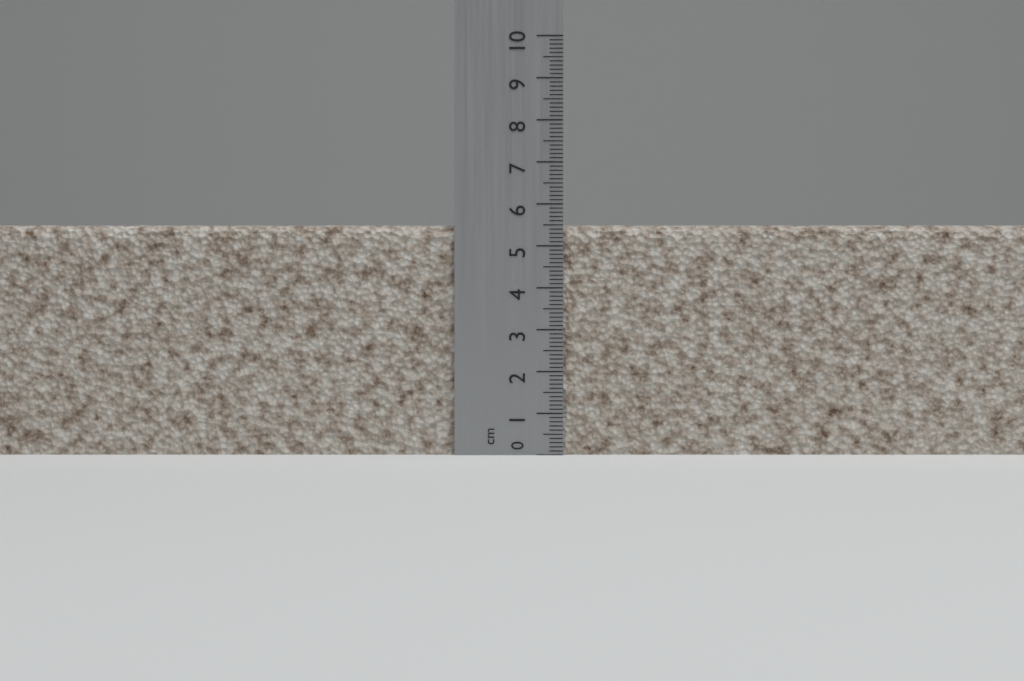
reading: 5.5 cm
